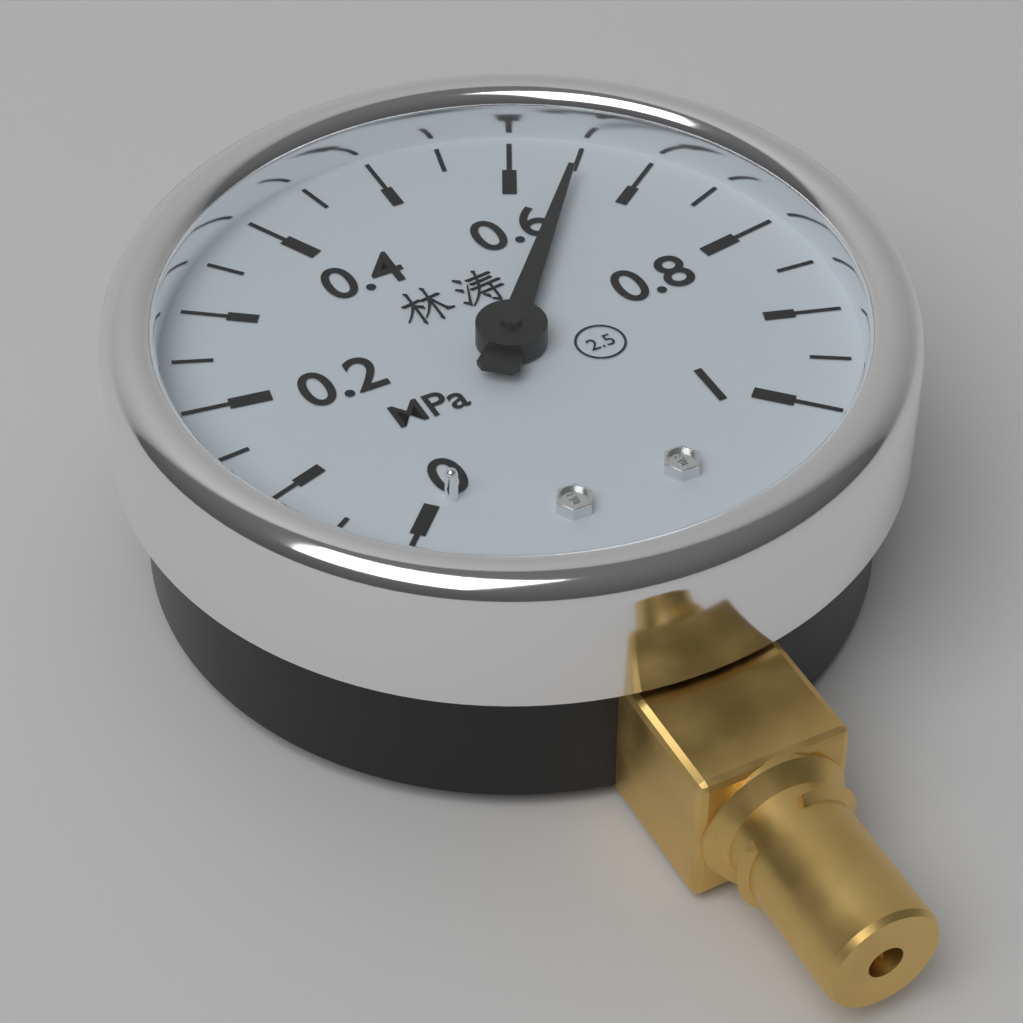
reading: 0.65 MPa
